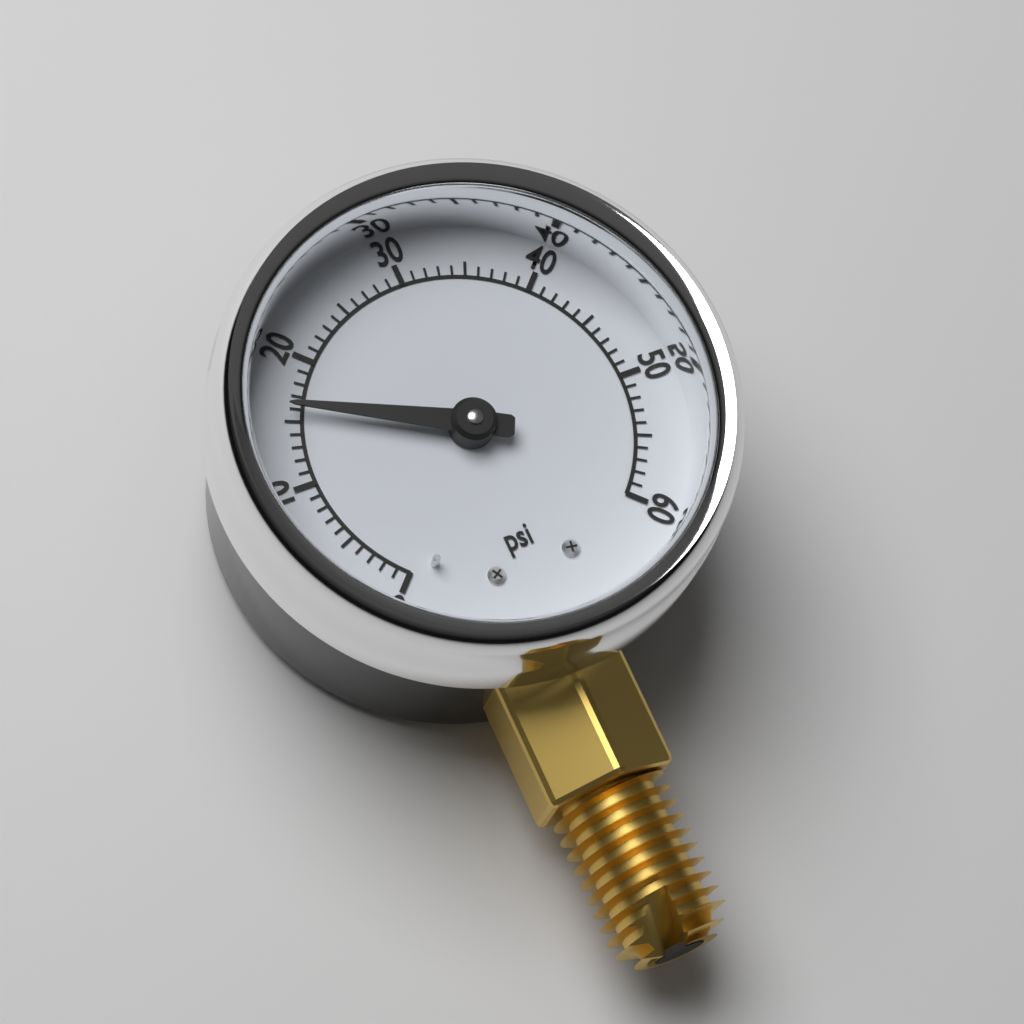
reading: 16 psi
